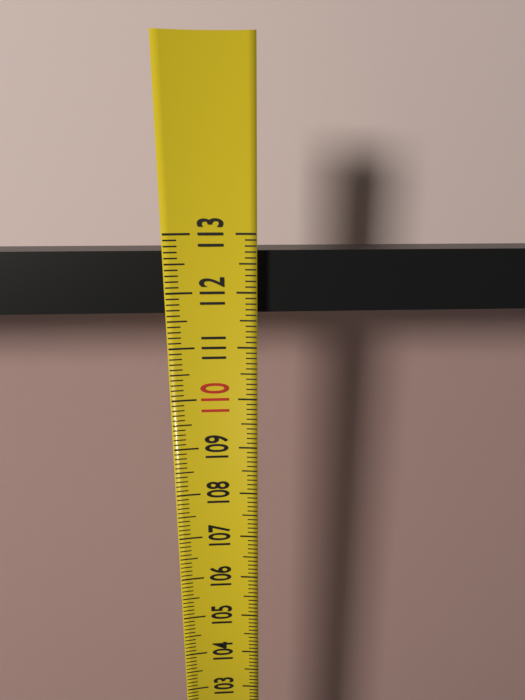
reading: 112.7 (no unit)
